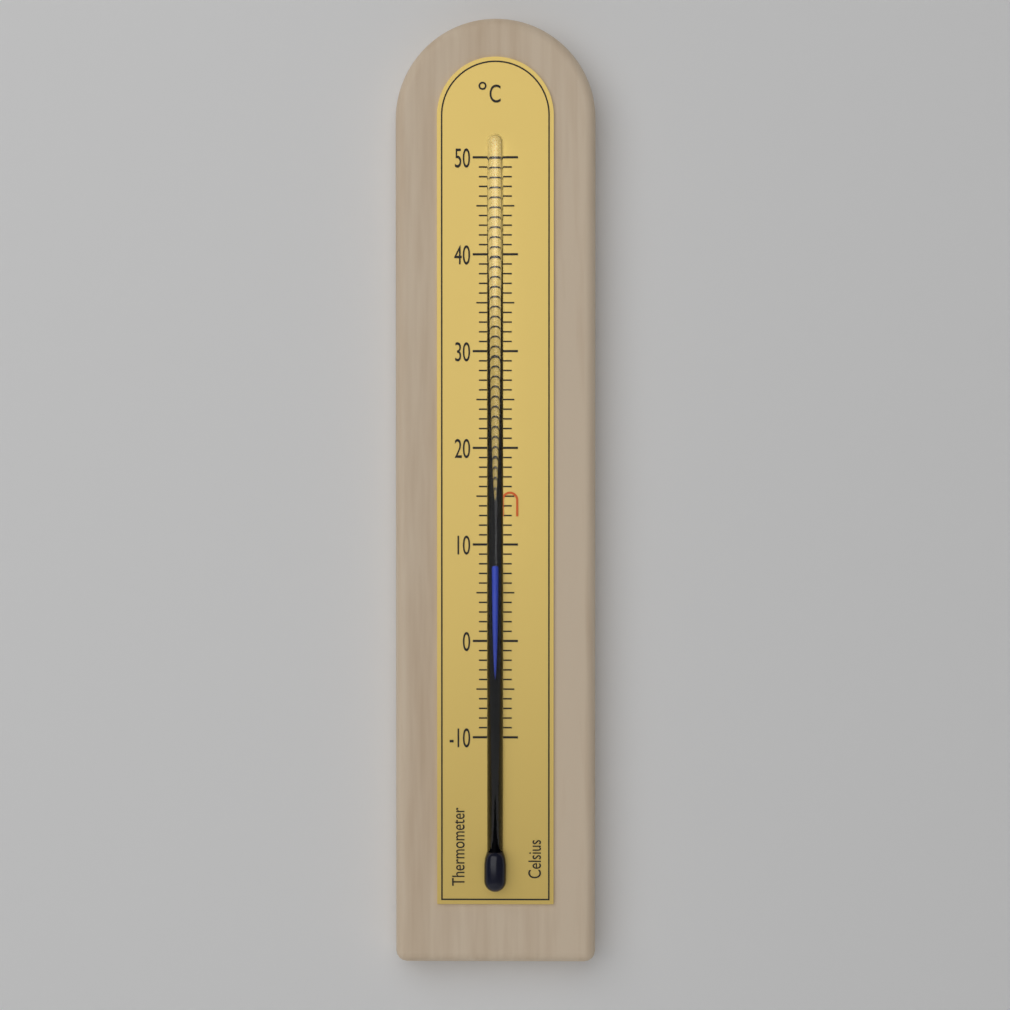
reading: 8 °C
